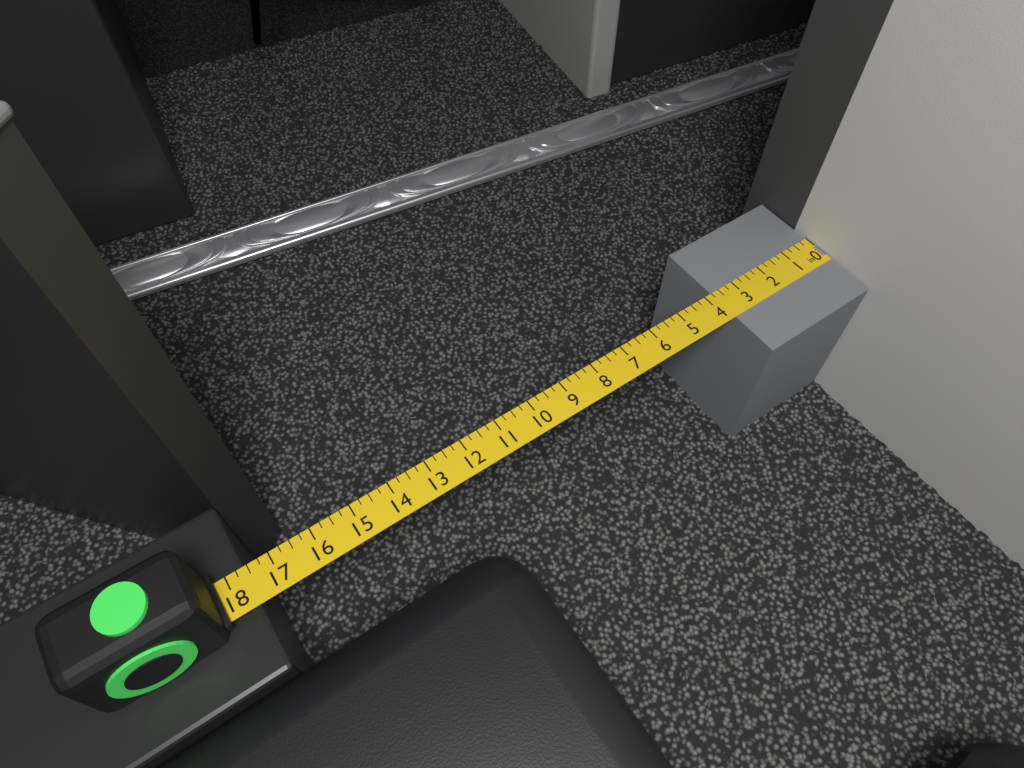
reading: 3.75 in
